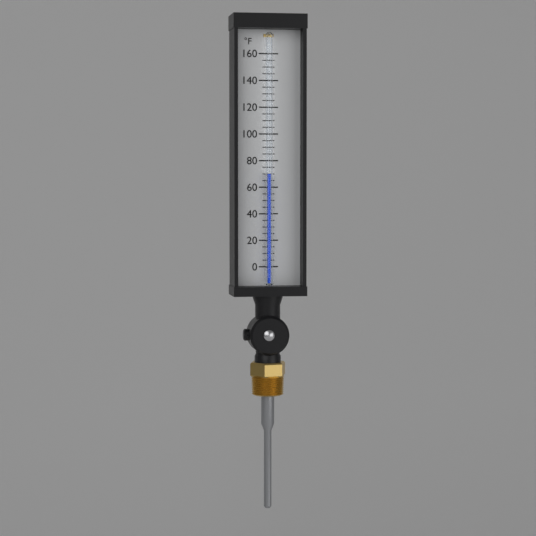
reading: 70 °F
